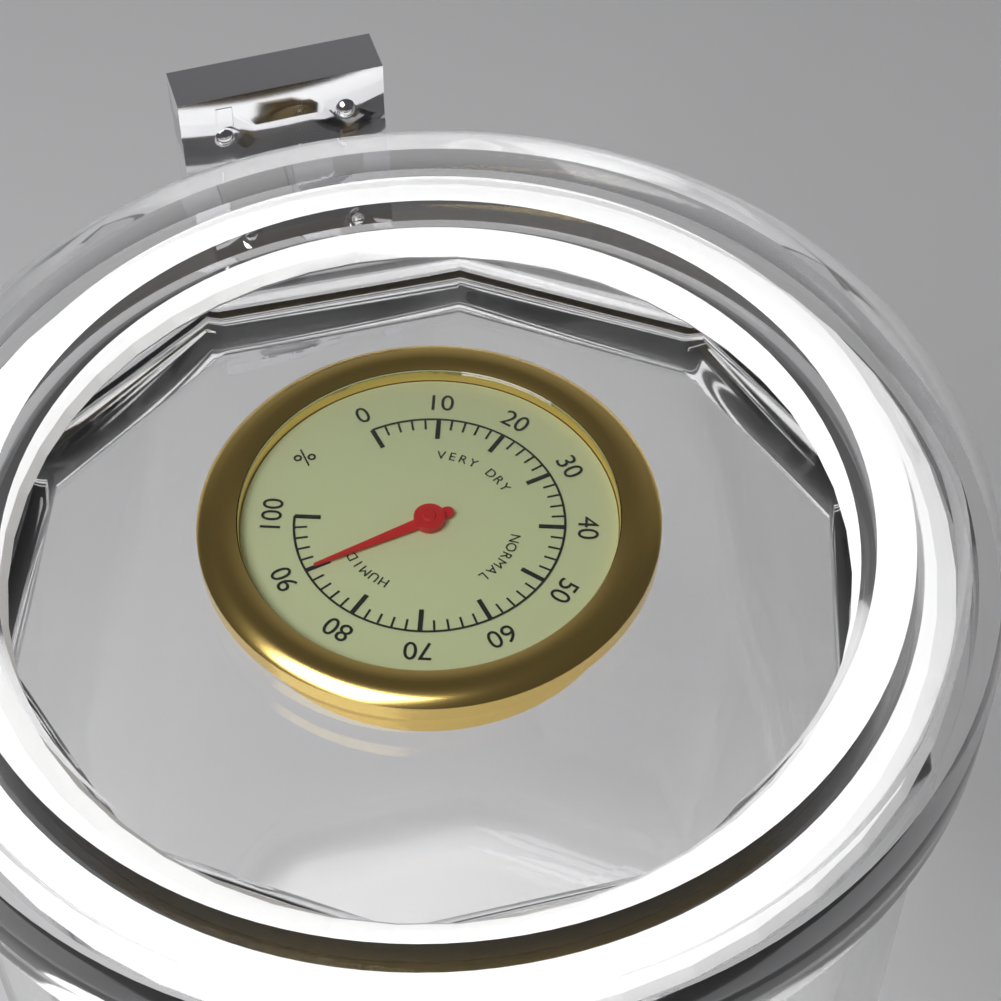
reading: 90 %
